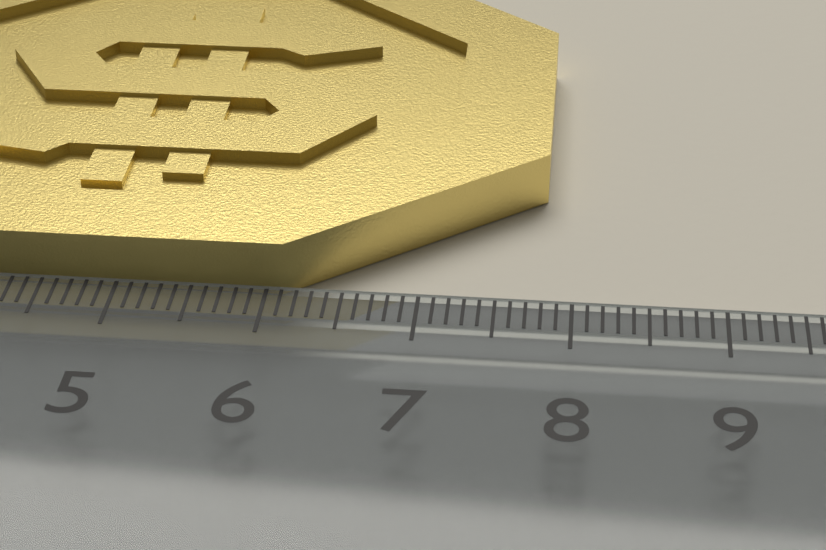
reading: 7.8 cm
